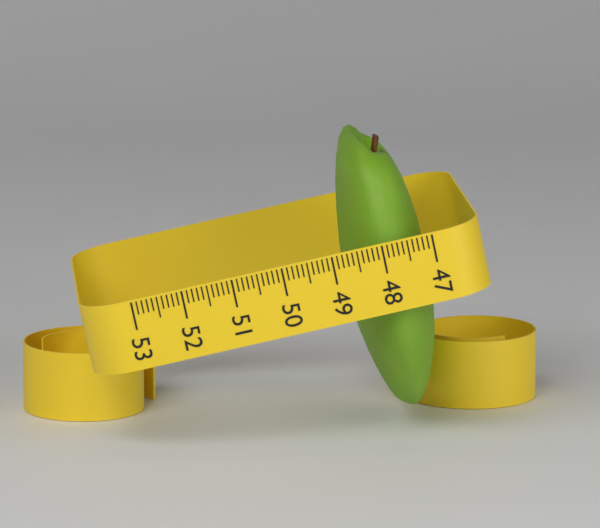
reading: 48.7 (no unit)
